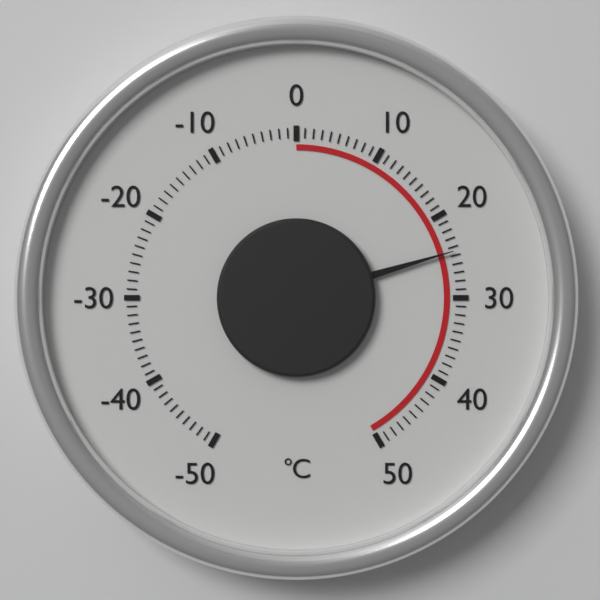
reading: 24.5 °C
